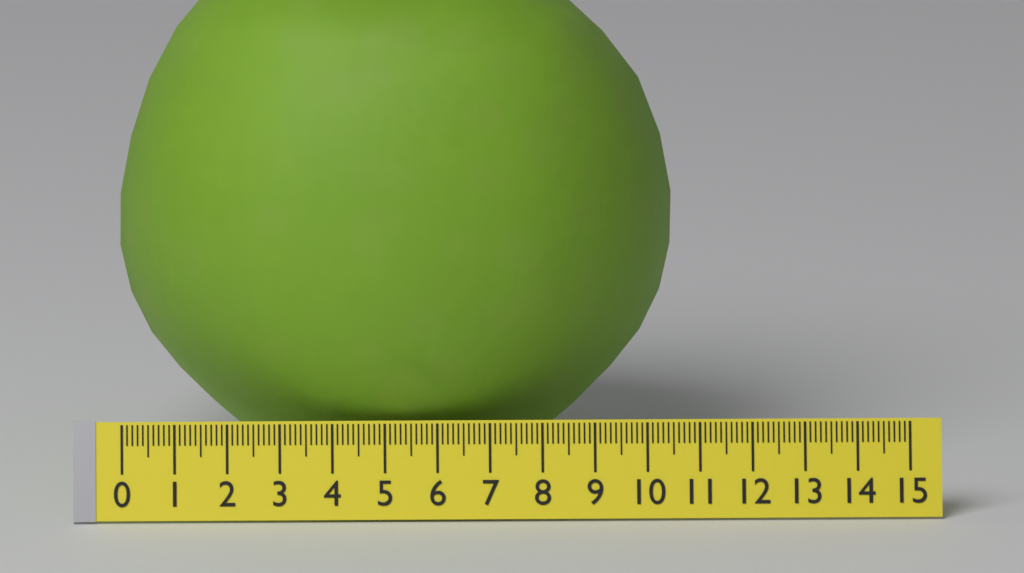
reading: 10.6 (no unit)
